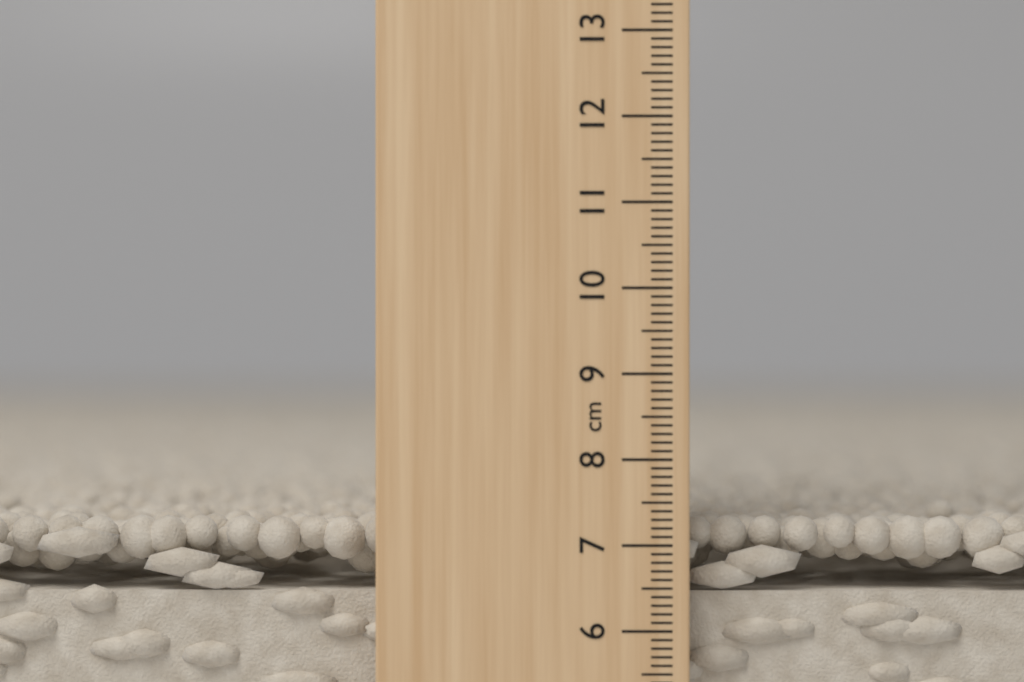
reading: 7.3 cm
